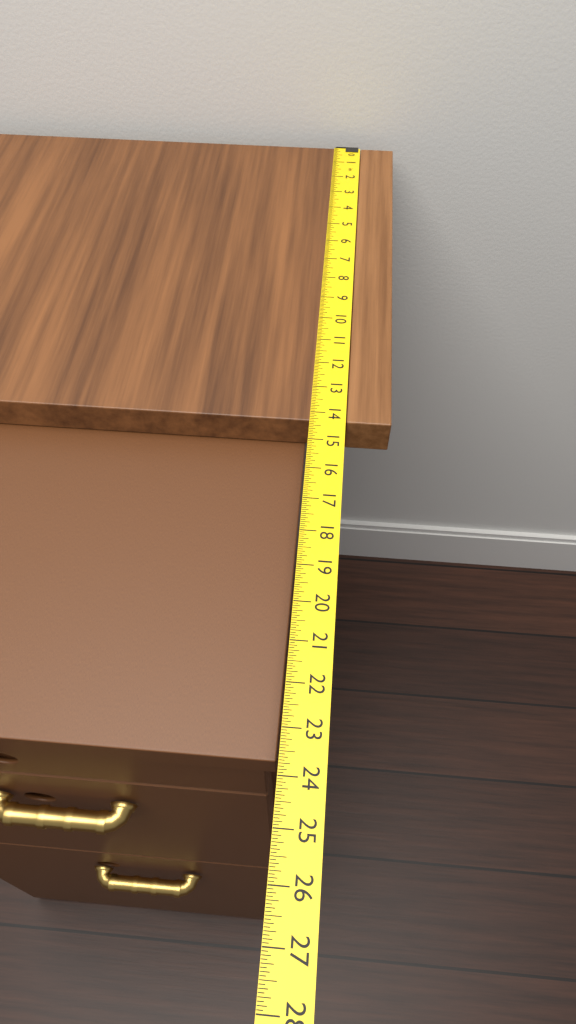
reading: 14.3125 in
